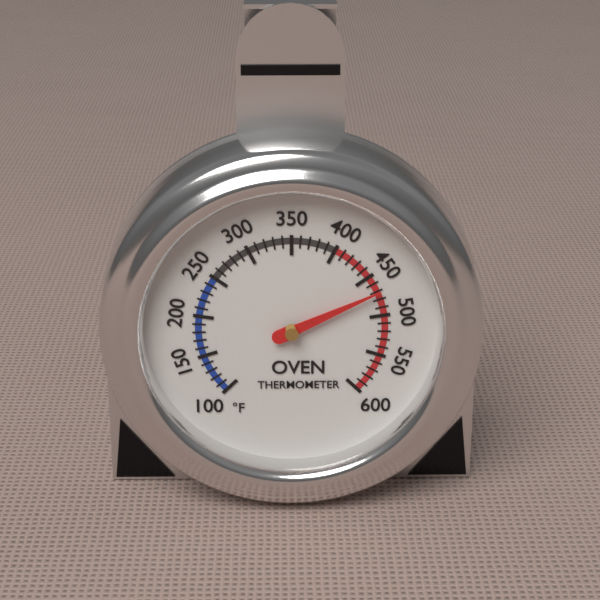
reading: 470 °F
